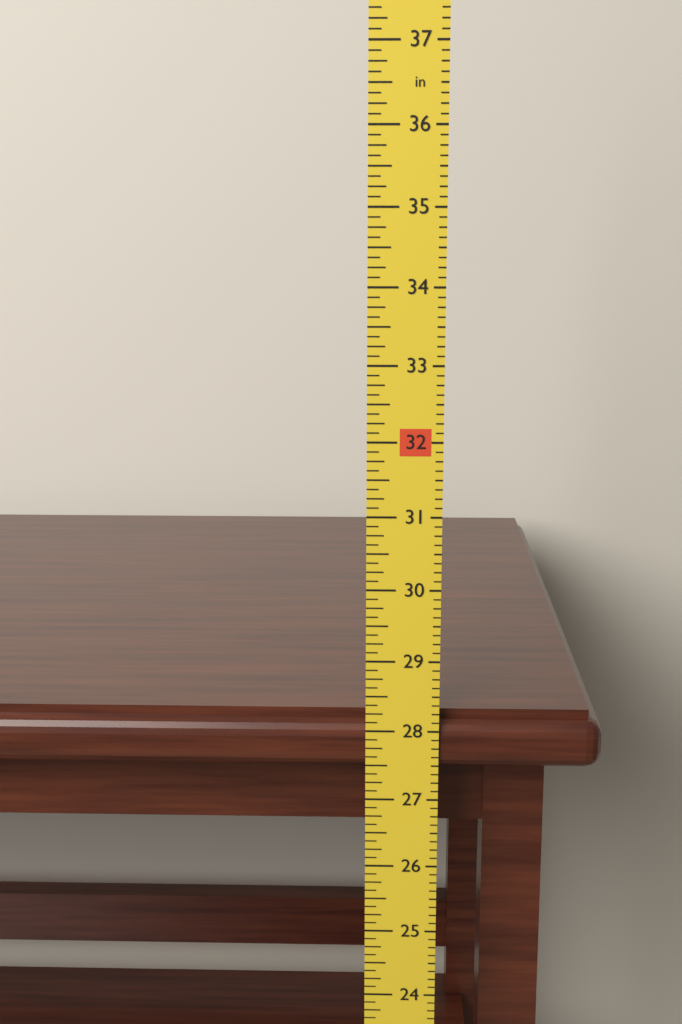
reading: 28.250 in
